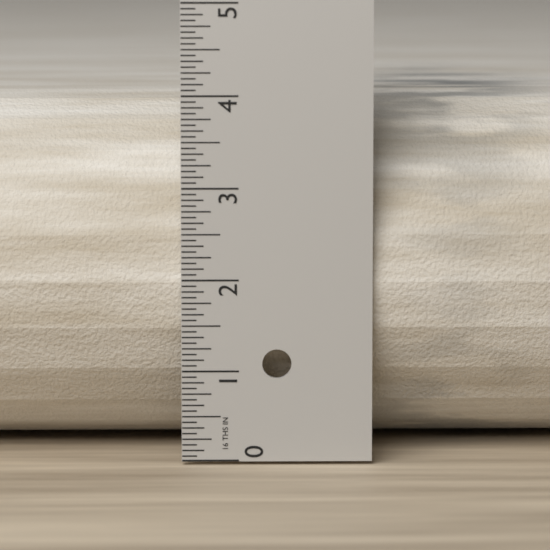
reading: 3.9375 in
